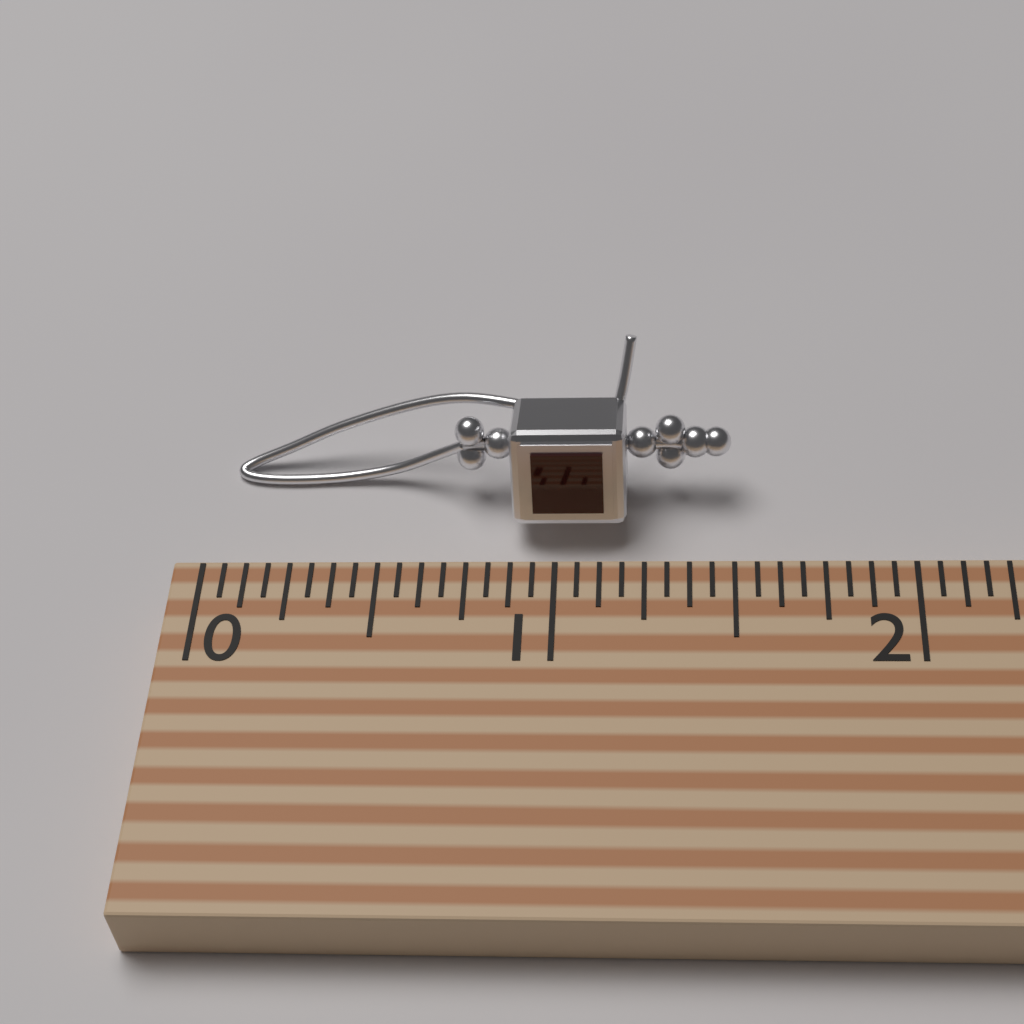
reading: 1.5000 (no unit)
